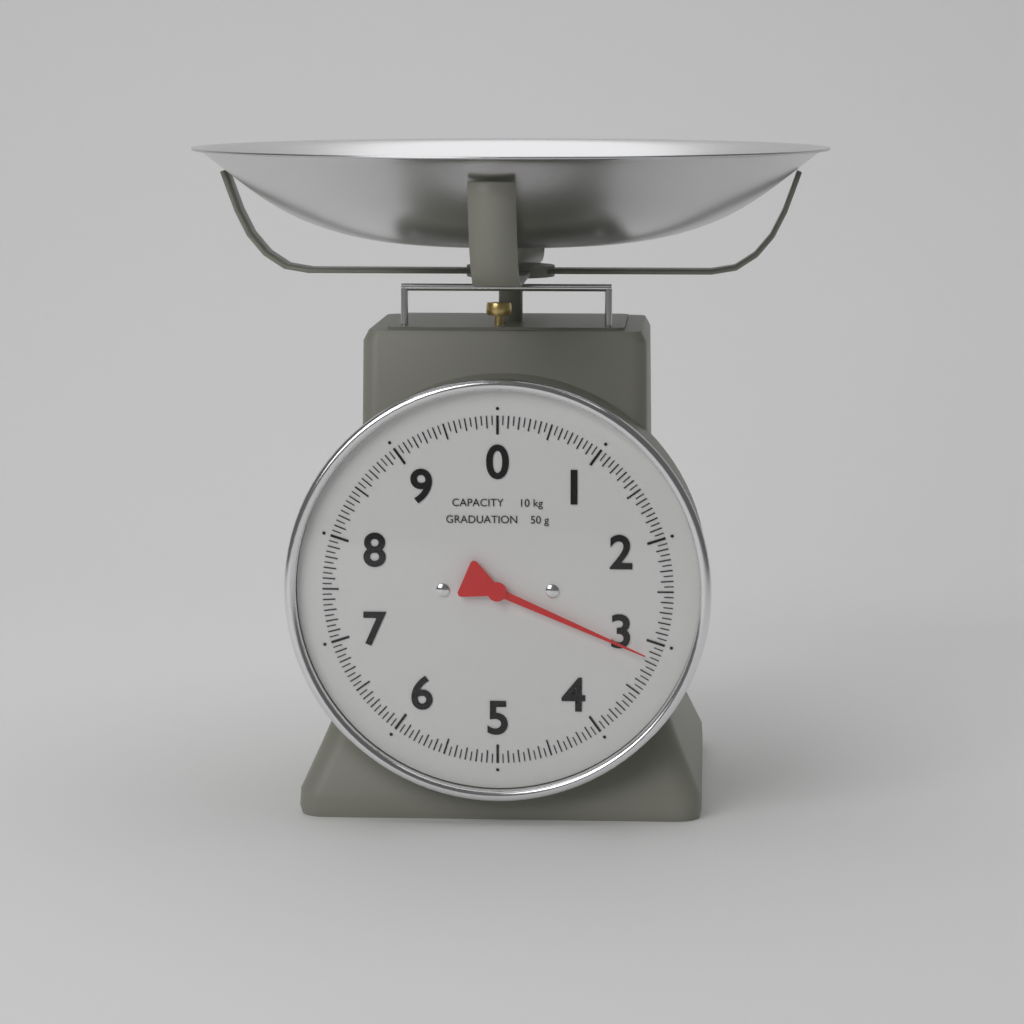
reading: 3.15 kg
